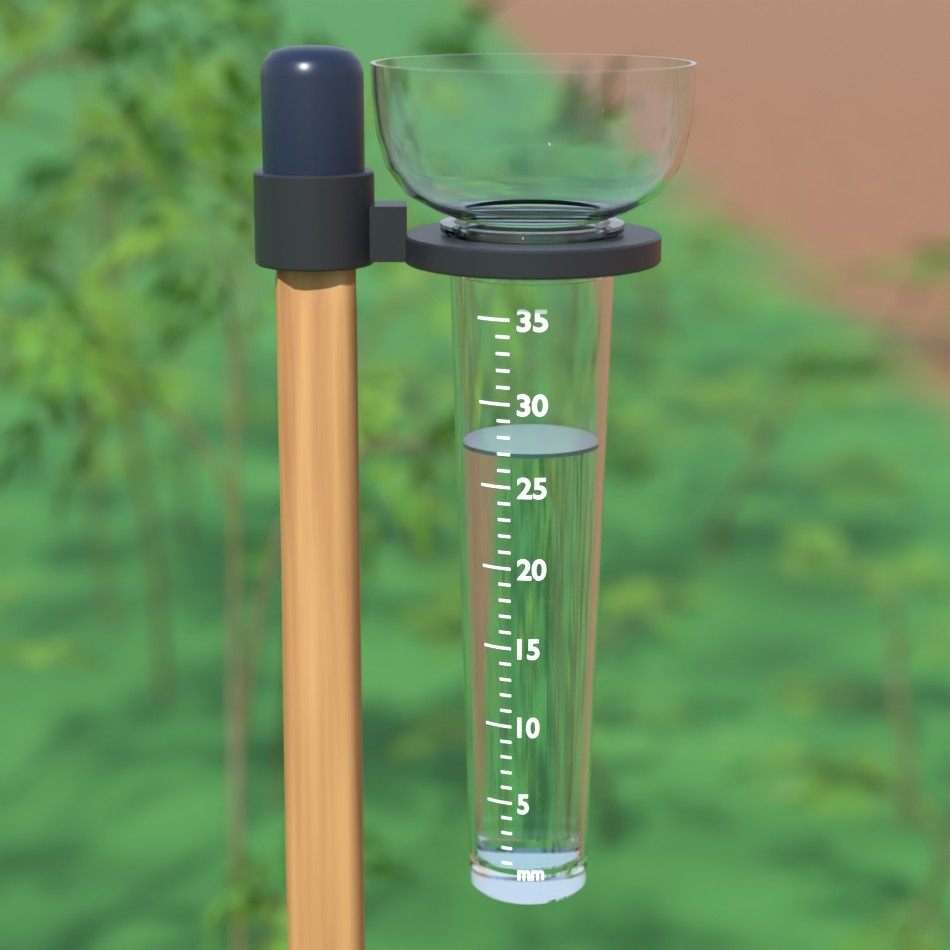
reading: 27 mm
